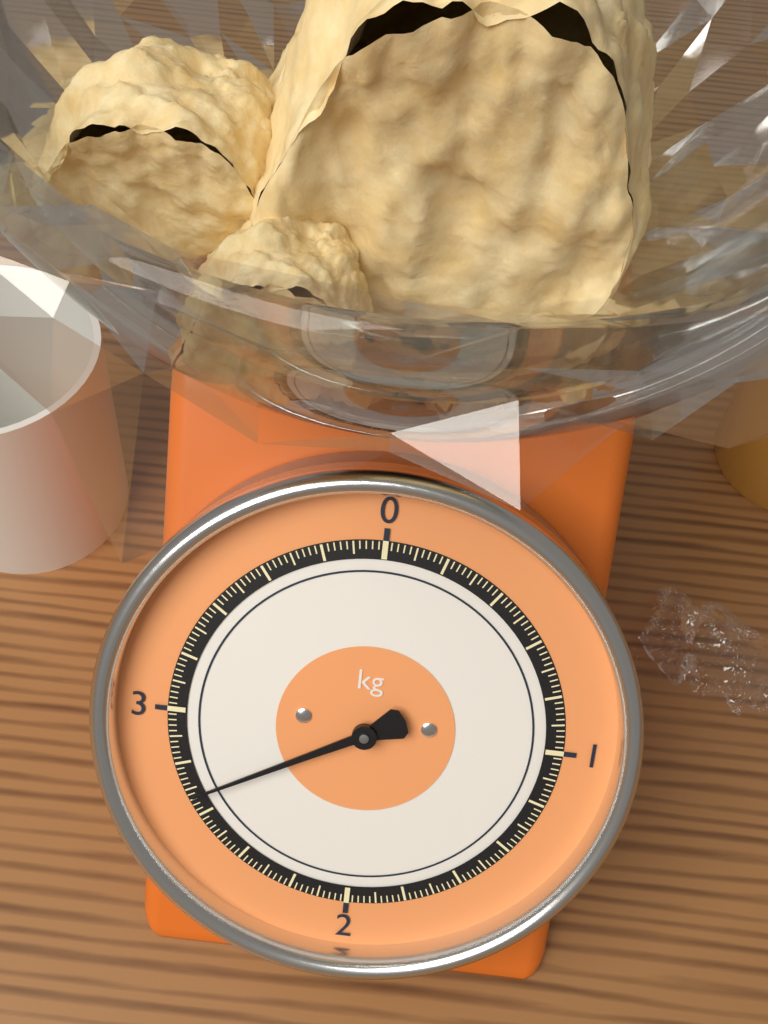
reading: 2.68 kg
